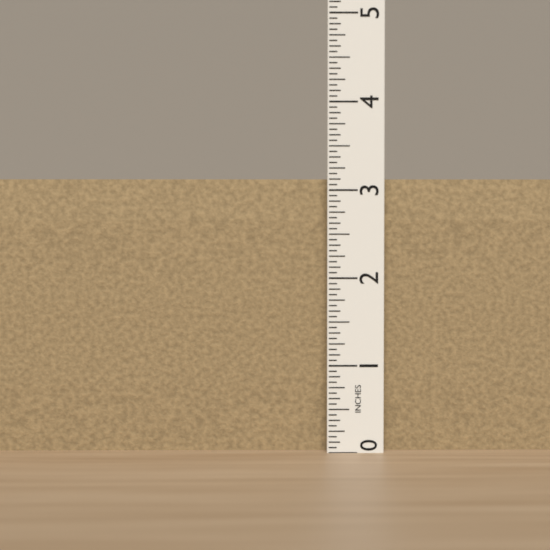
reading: 3.1250 in
